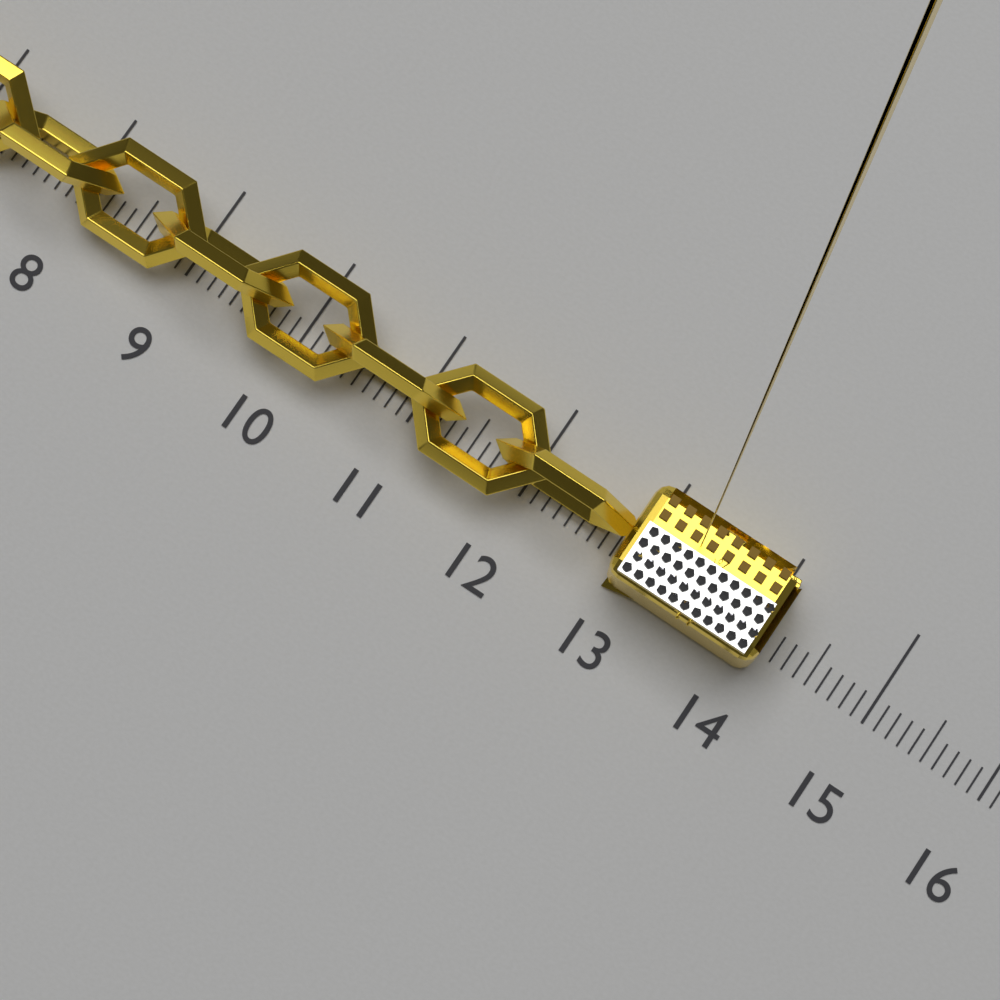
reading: 14.1 (no unit)
